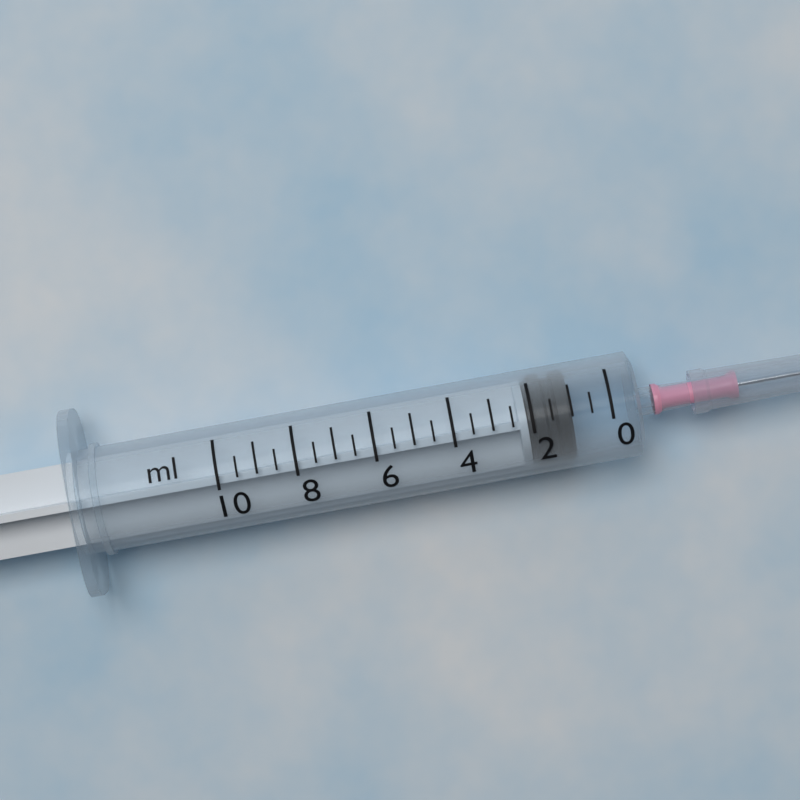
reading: 1.0 ml
